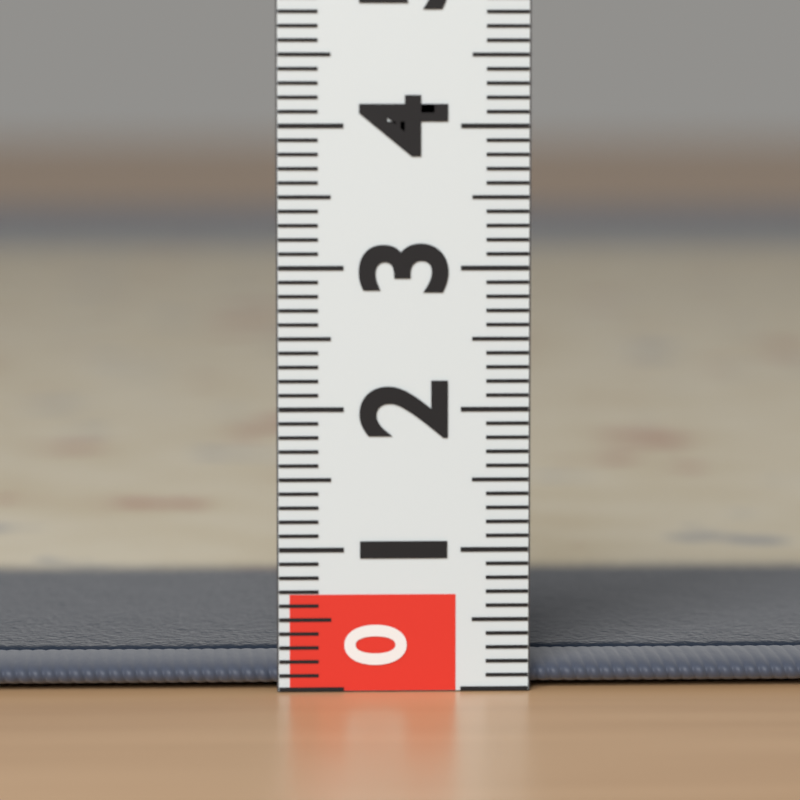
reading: 0.2 (no unit)
